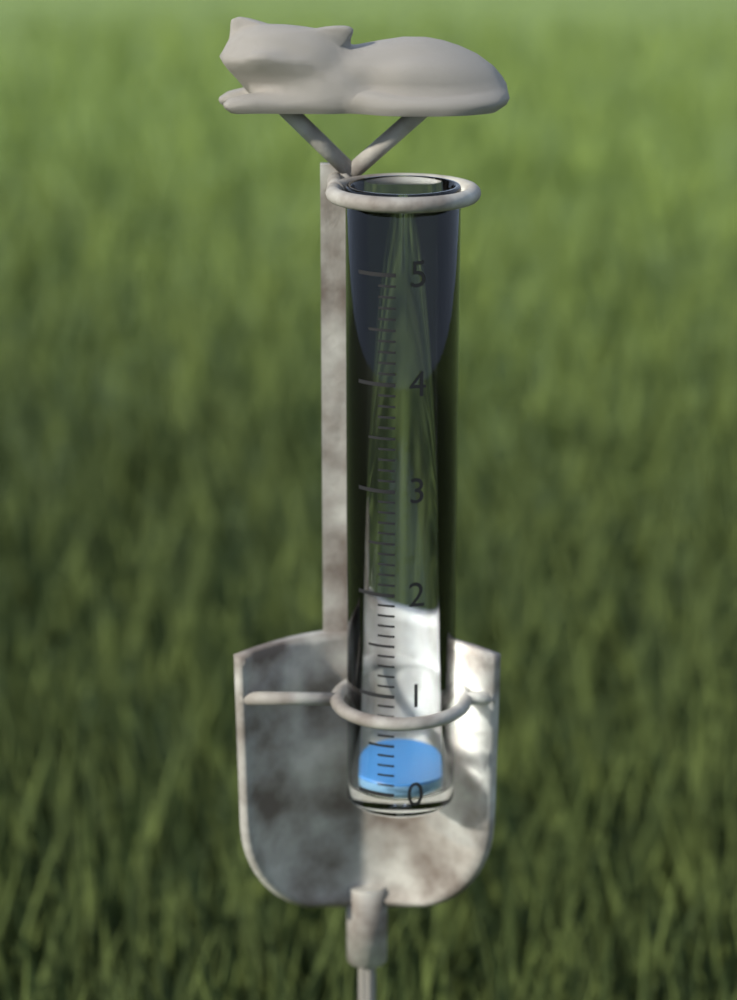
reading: 0.1 (no unit)
